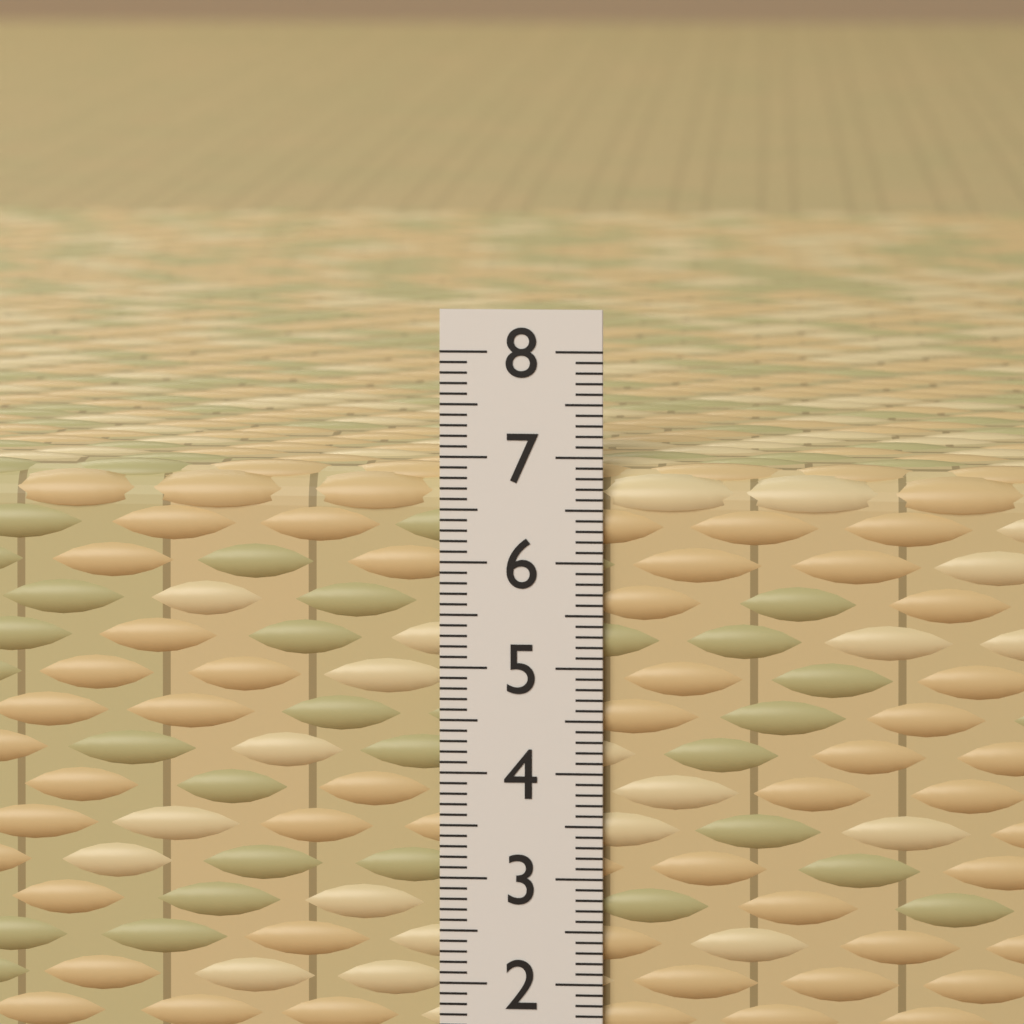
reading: 6.9 (no unit)
